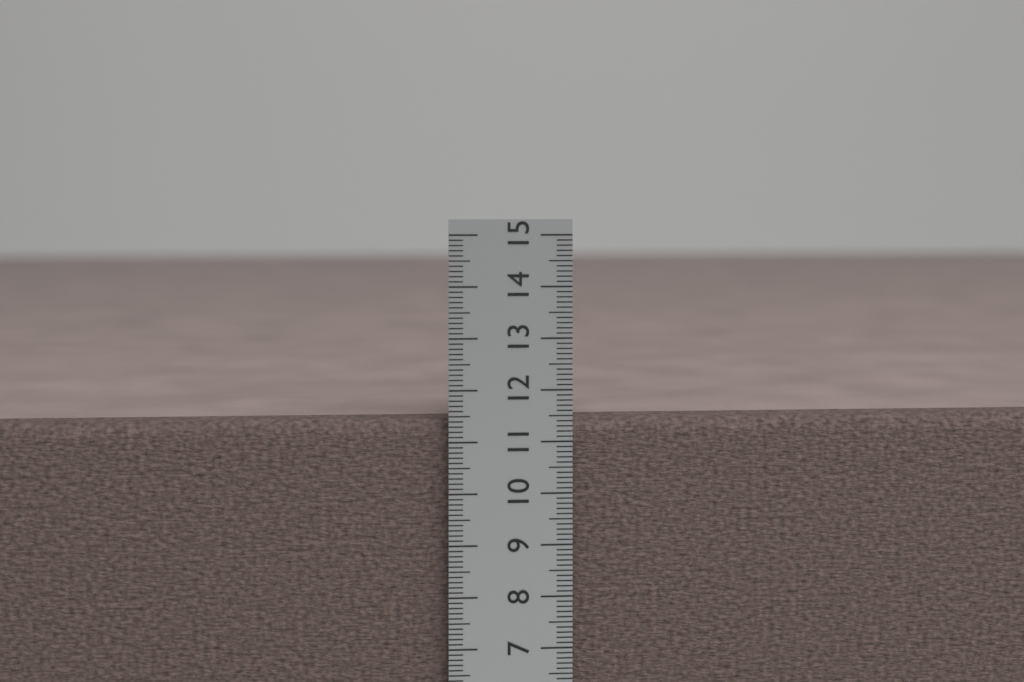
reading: 11.4 cm
